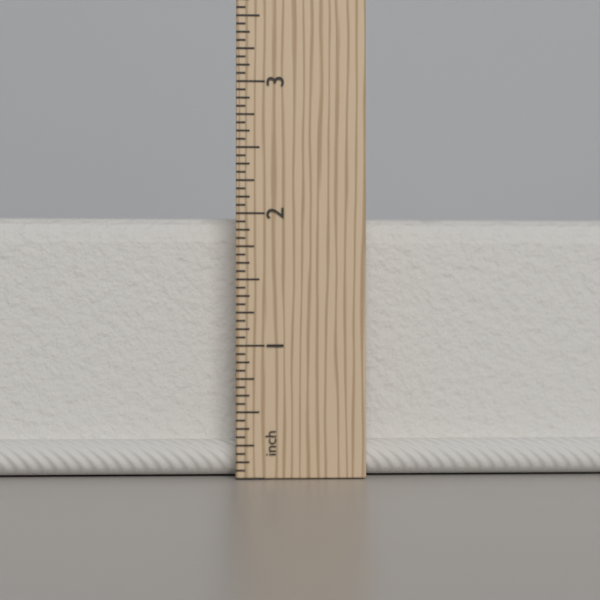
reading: 2.0000 in
